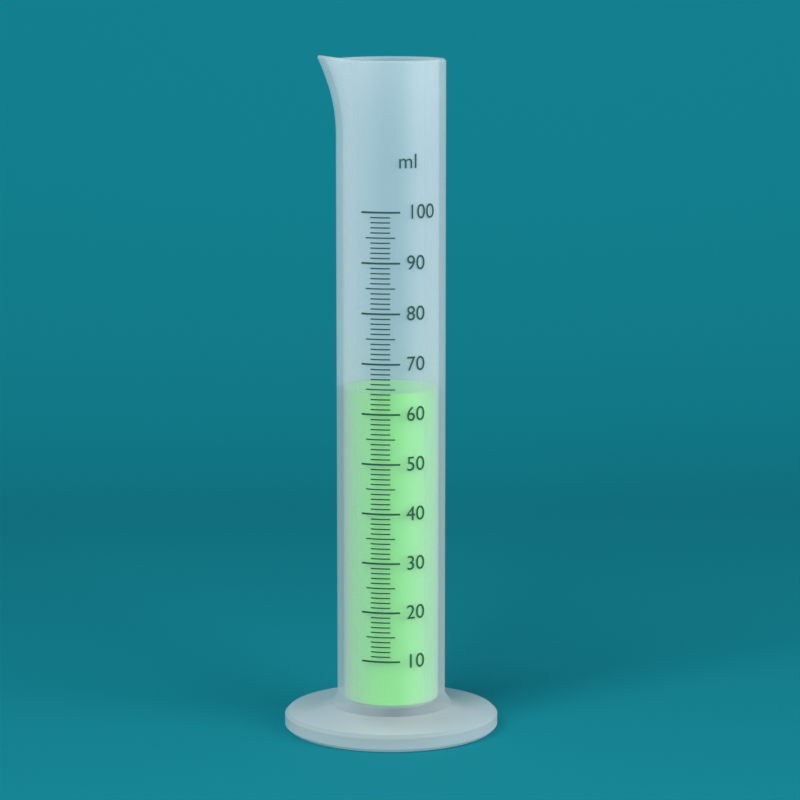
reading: 64 ml
